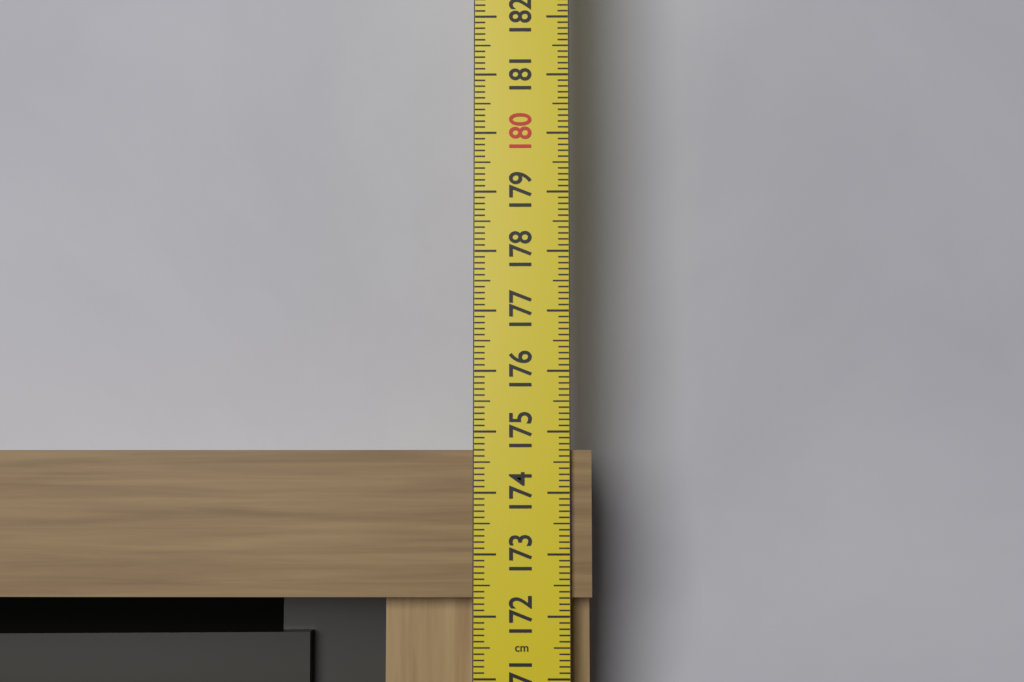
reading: 174.7 cm
